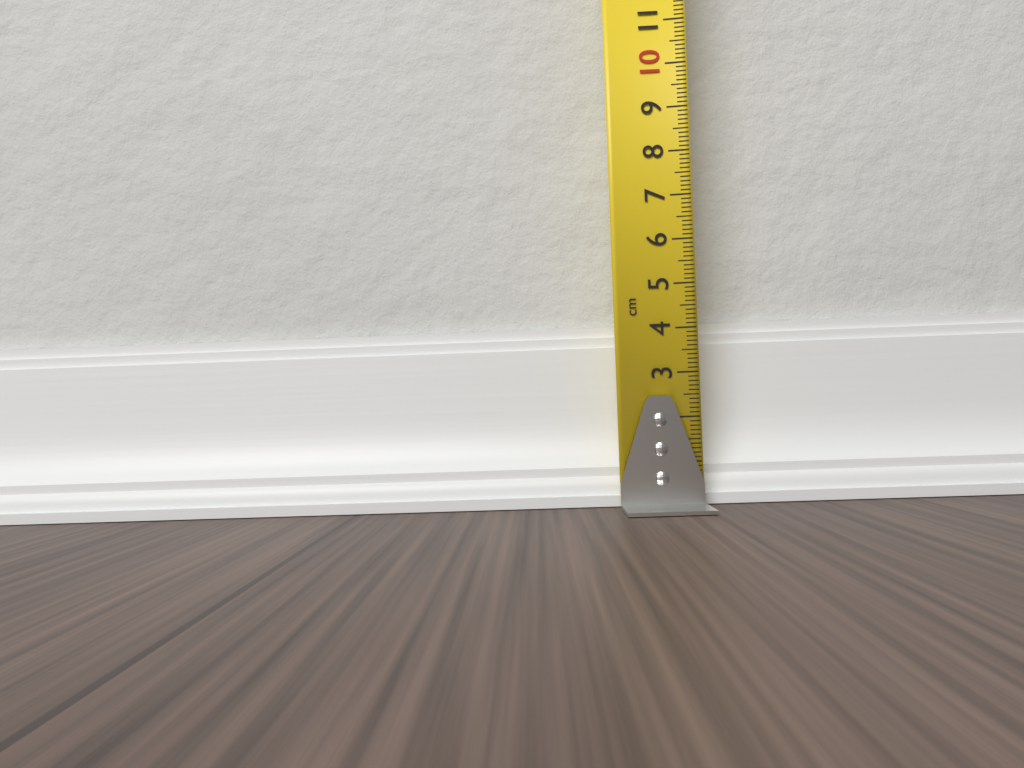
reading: 4.2 cm
